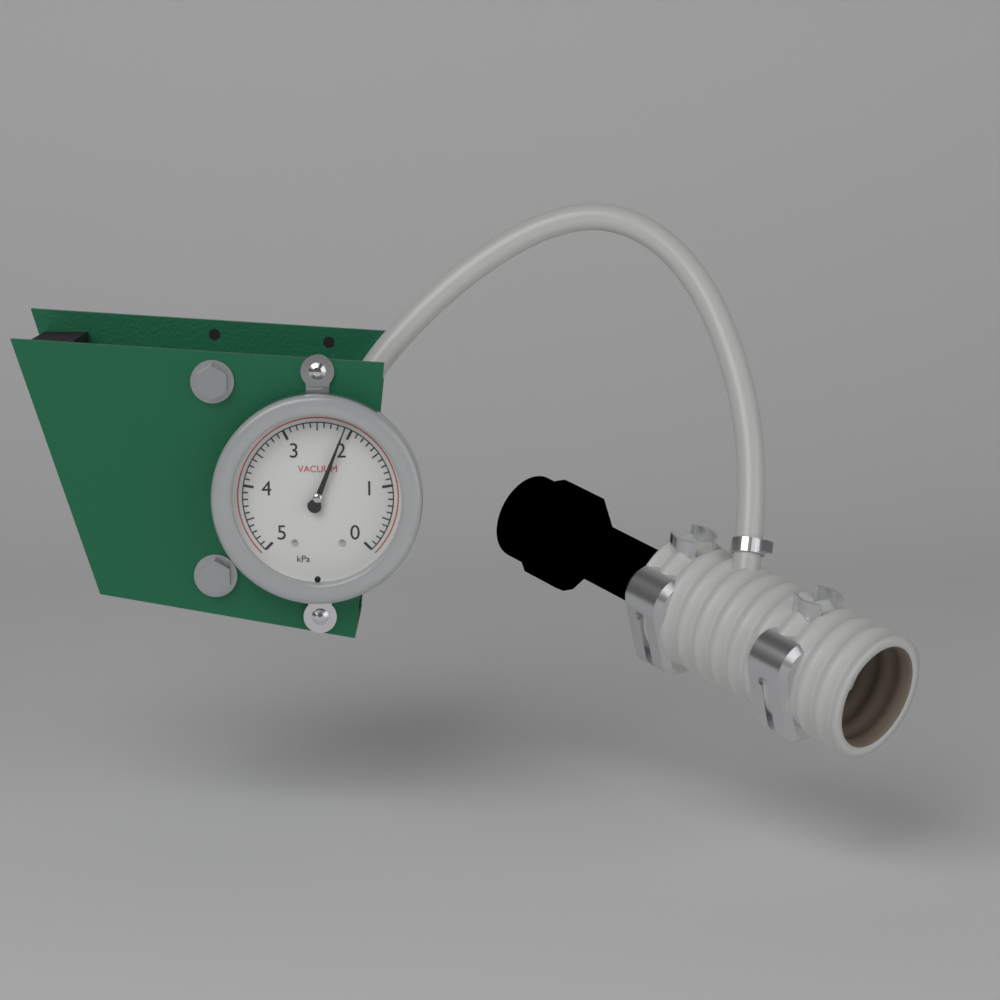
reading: 2.1 kPa
